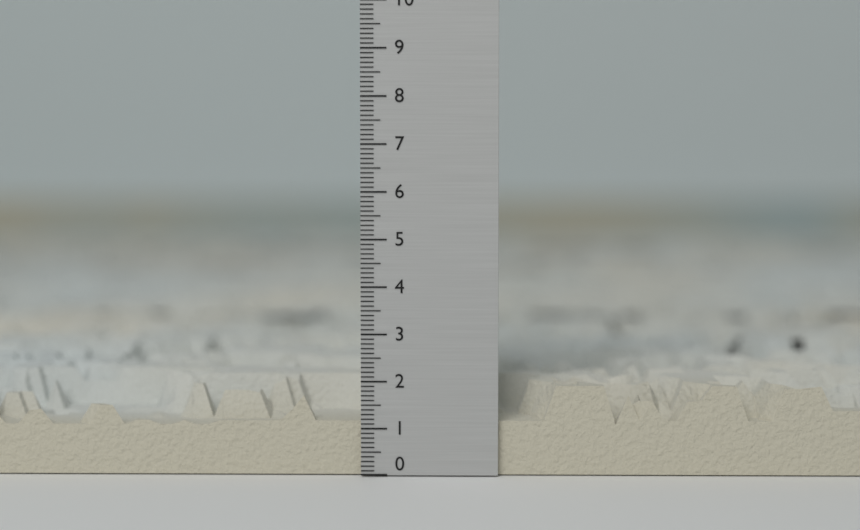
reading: 1.9 (no unit)
